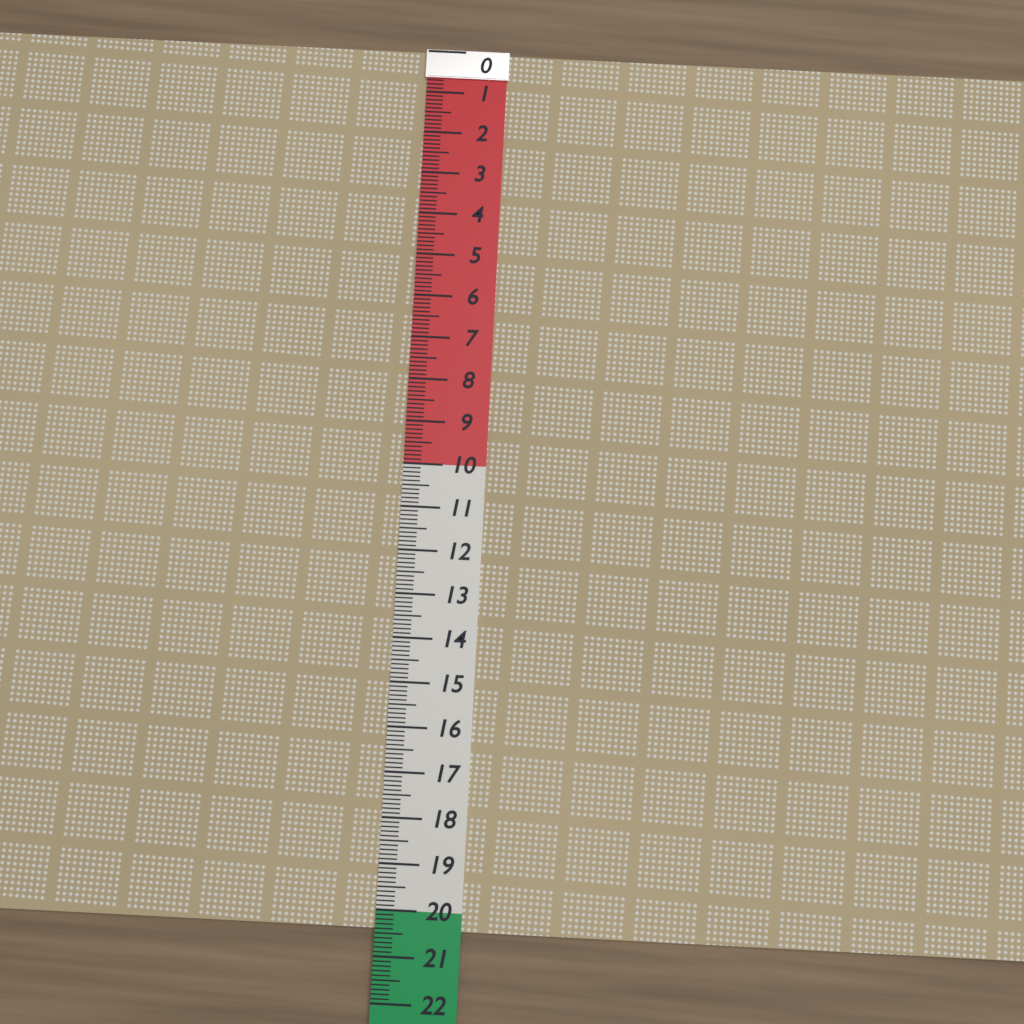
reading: 20.4 (no unit)
